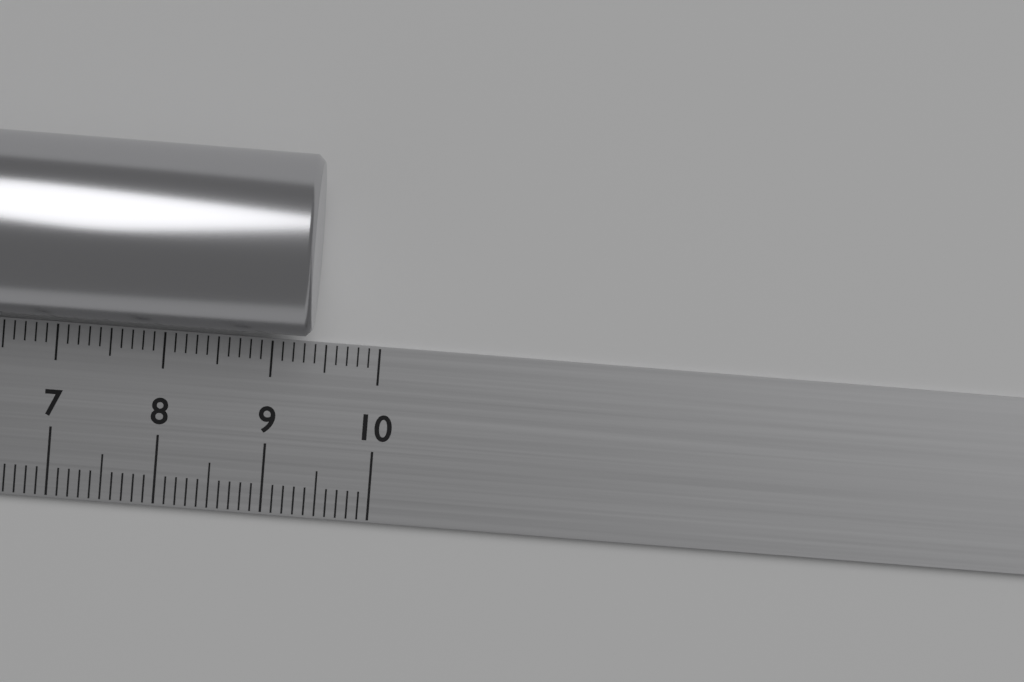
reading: 9.4 cm
